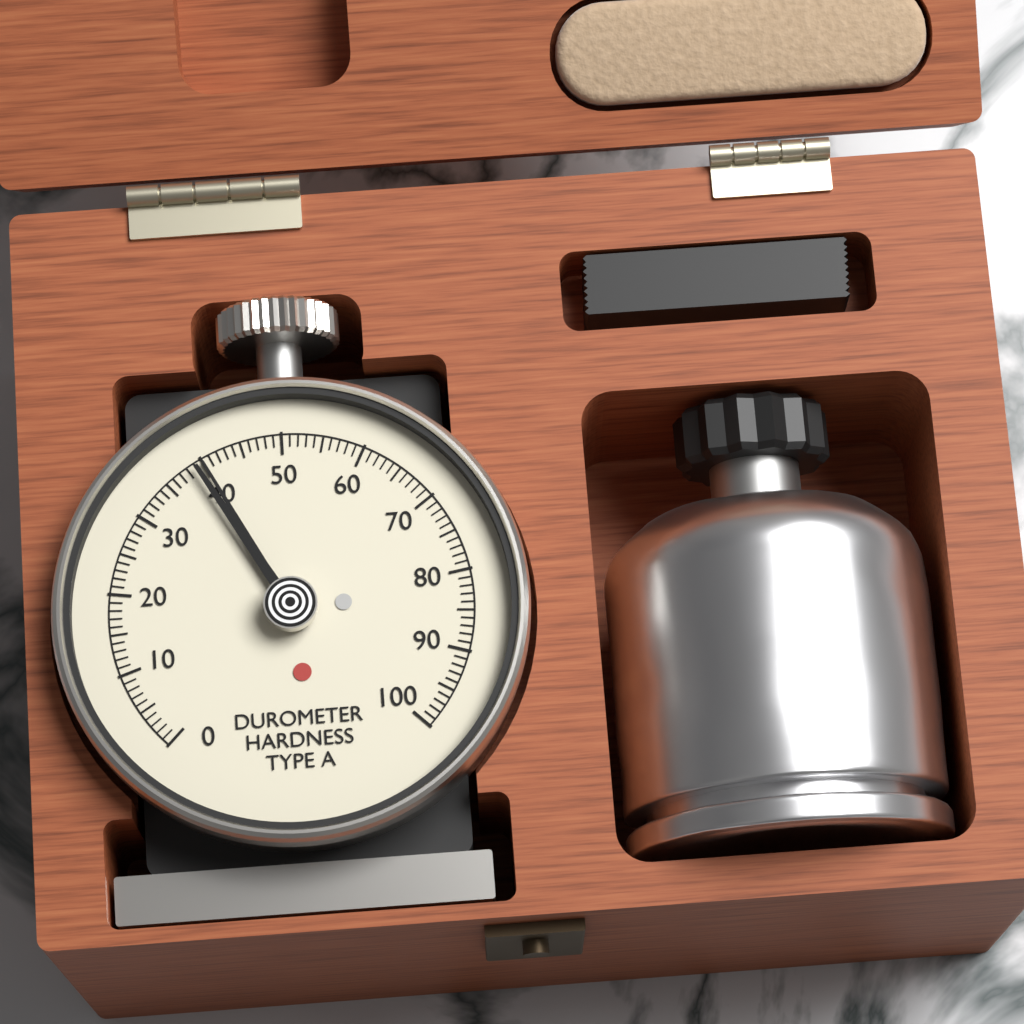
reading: 40 Shore A
